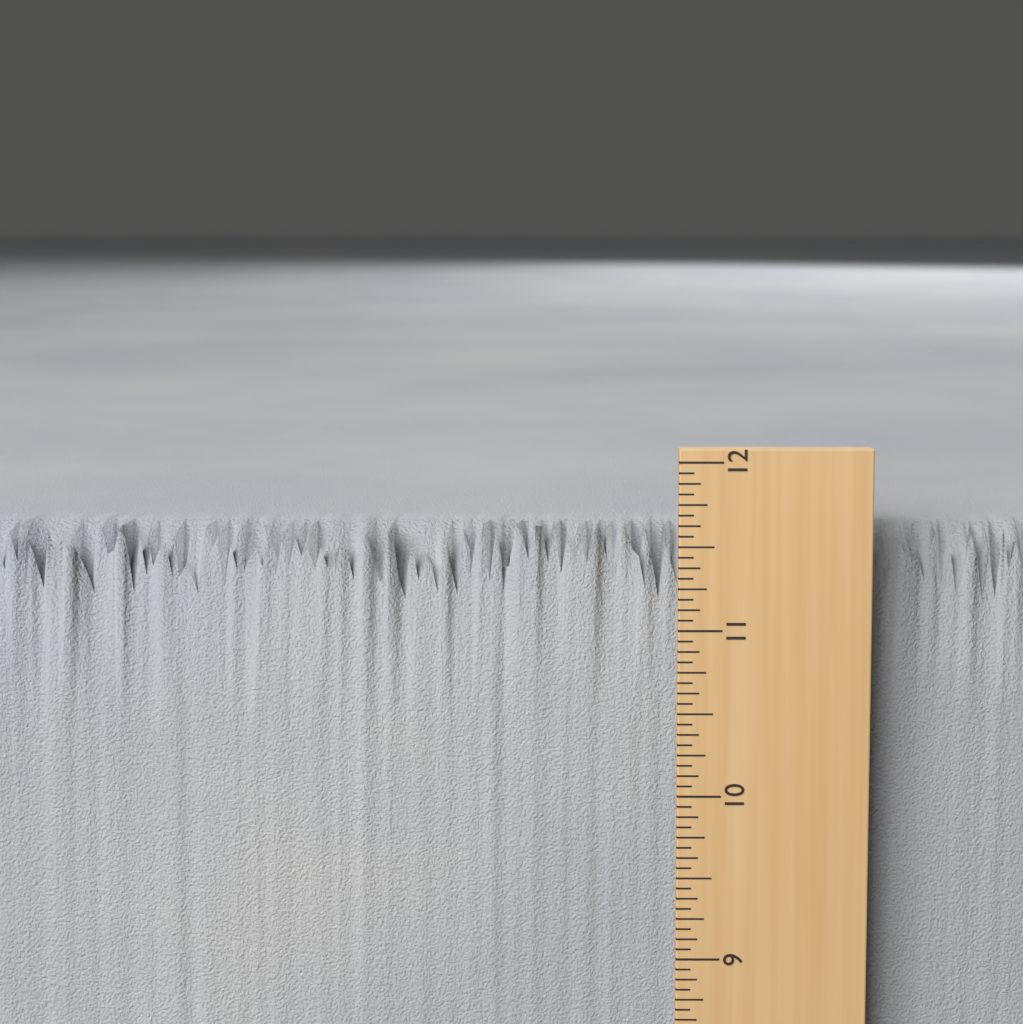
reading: 11.5625 in
